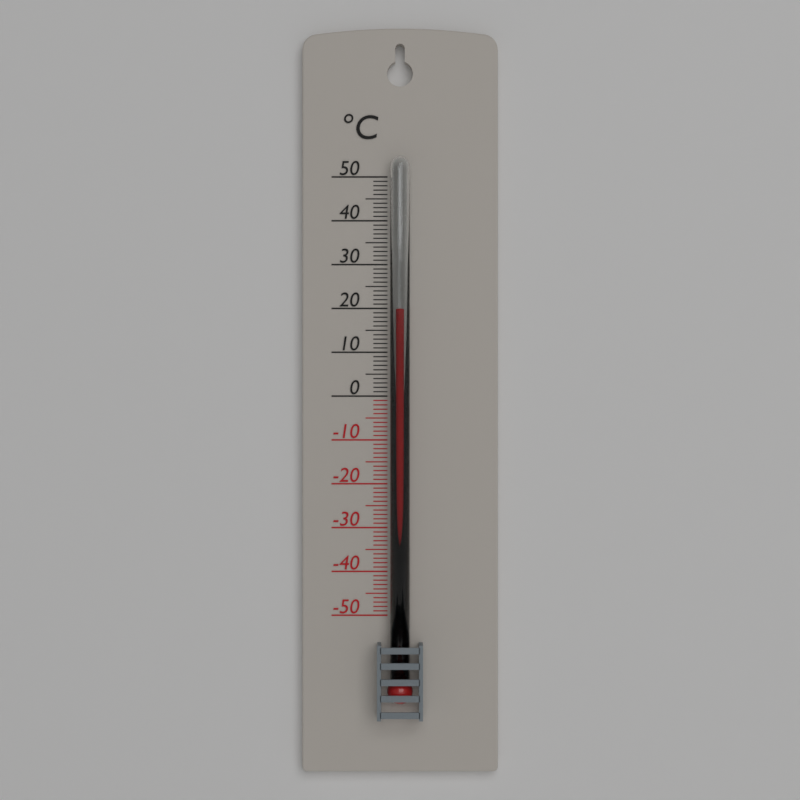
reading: 20 °C
